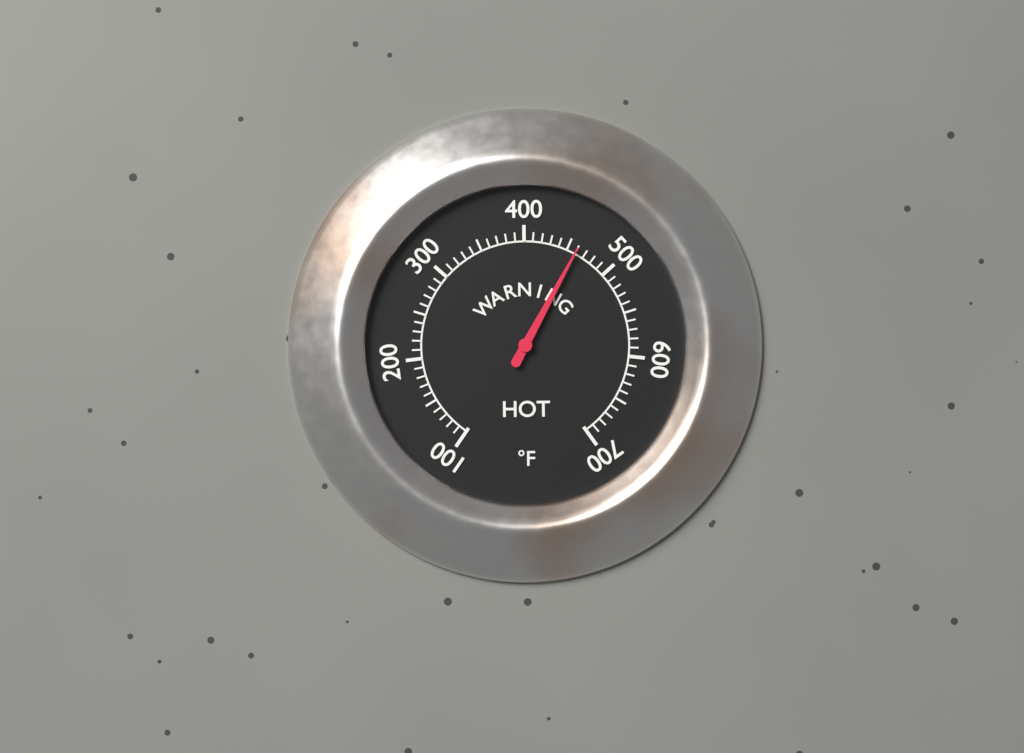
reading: 460 °F
